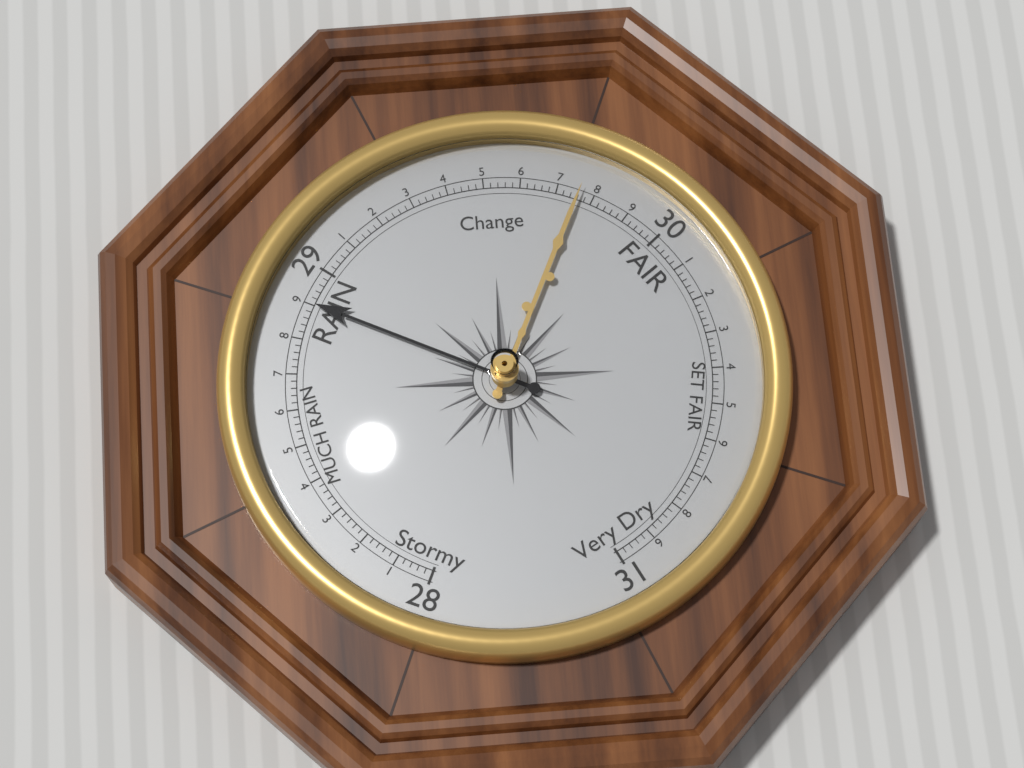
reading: 28.90 (no unit)
